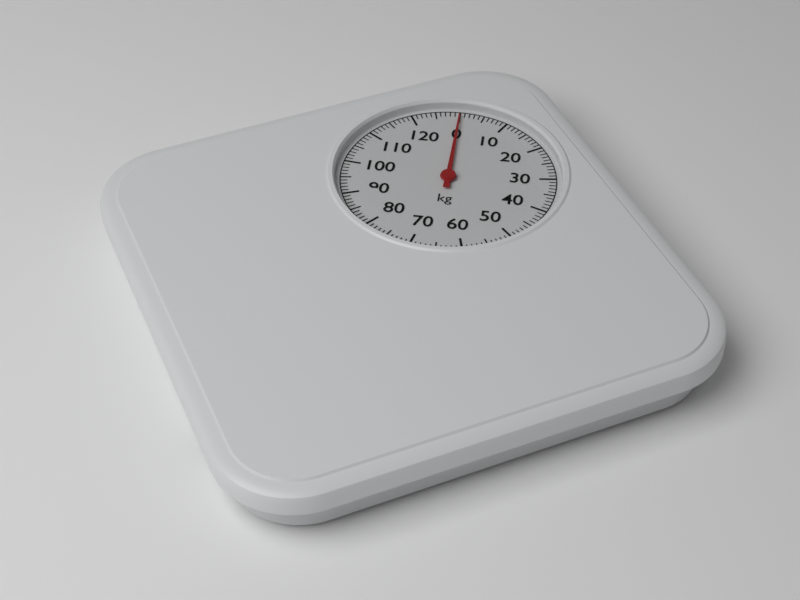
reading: 0 kg
